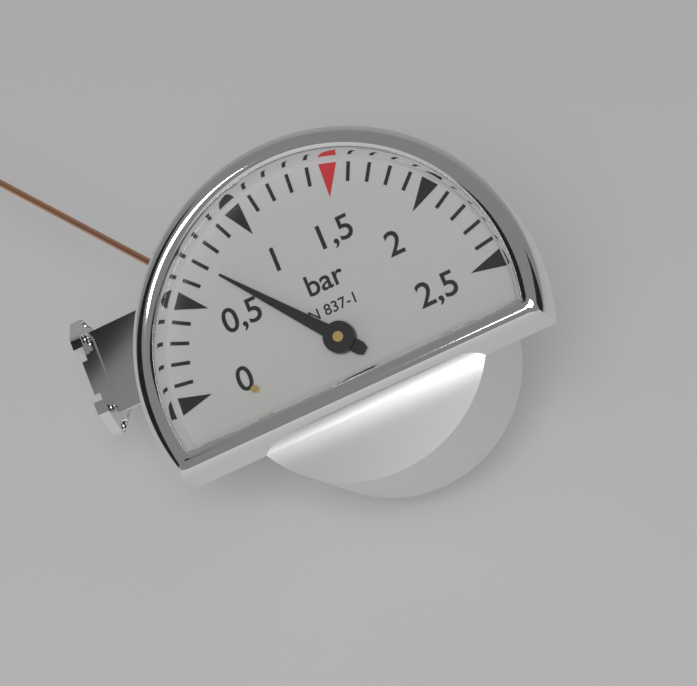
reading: 0.7 bar
